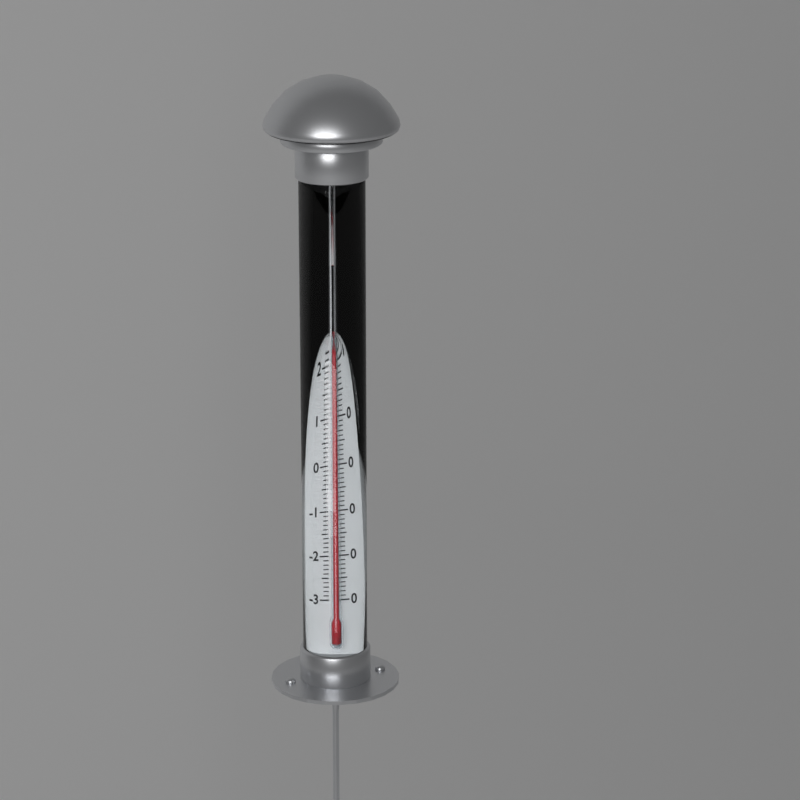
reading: 23 °C
